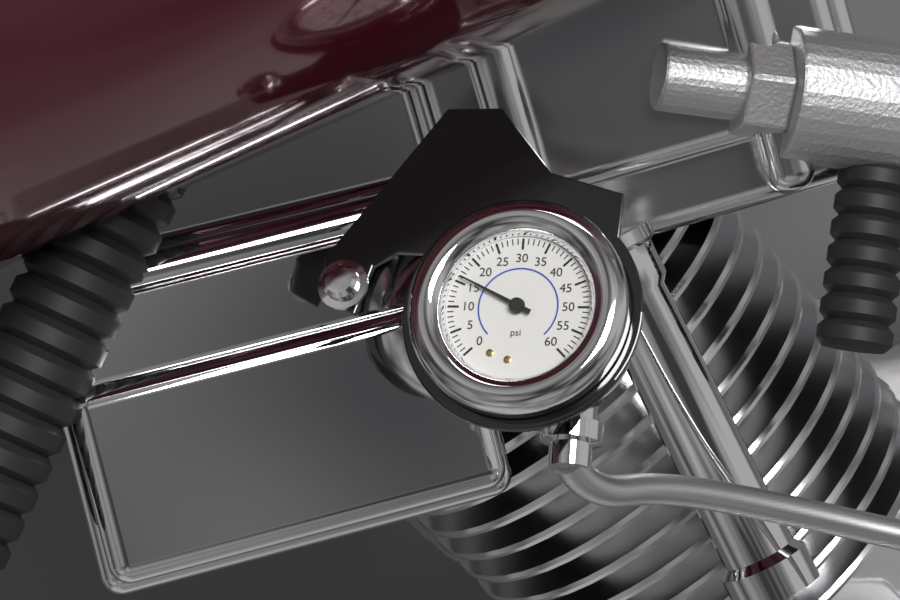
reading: 16 psi
